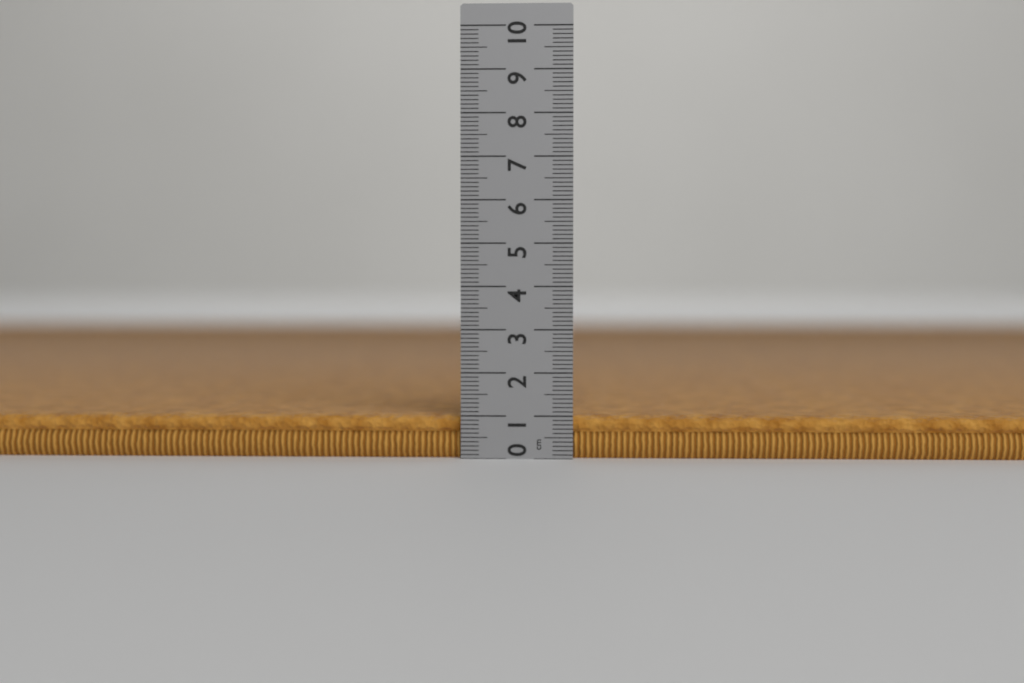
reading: 1.0 cm
